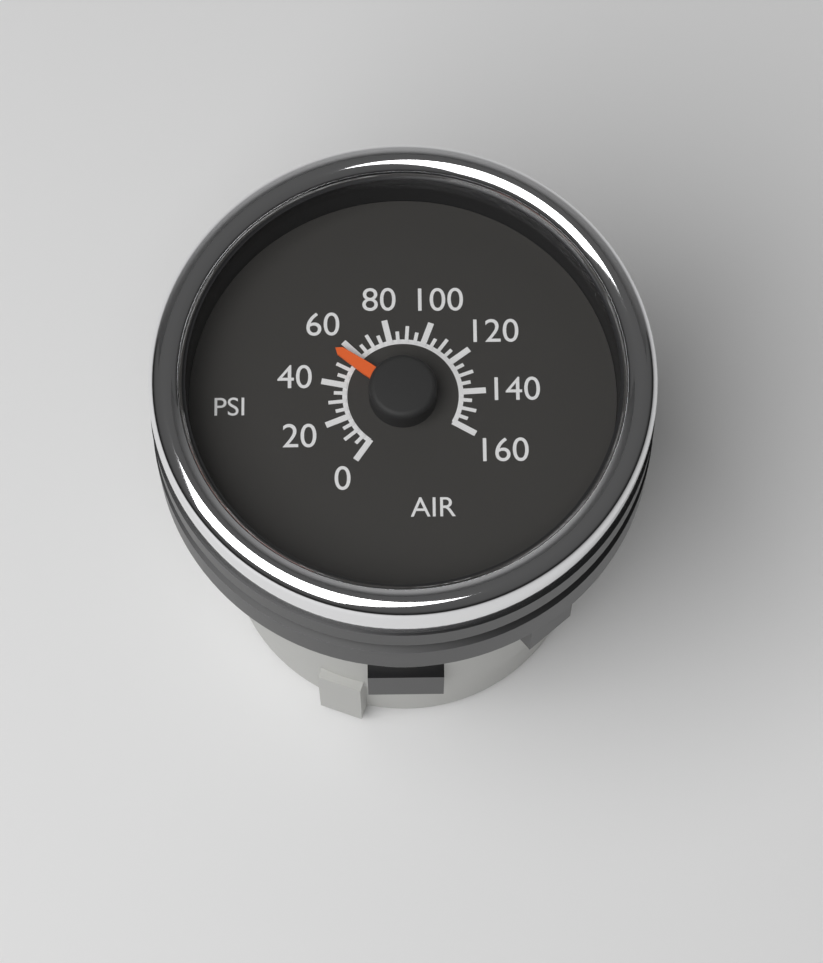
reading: 55 psi
